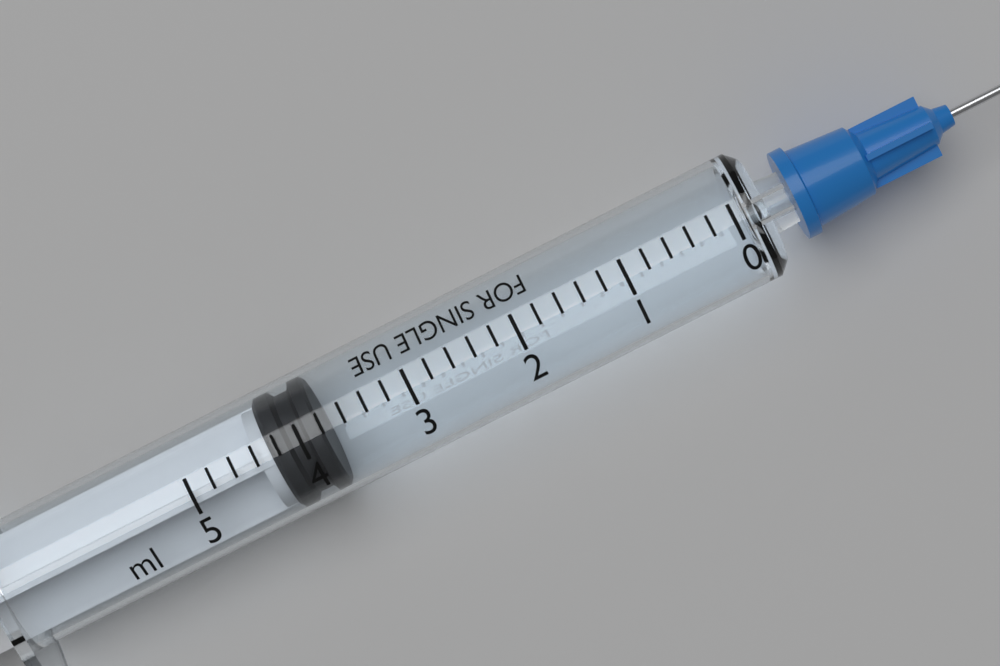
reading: 3.8 ml
